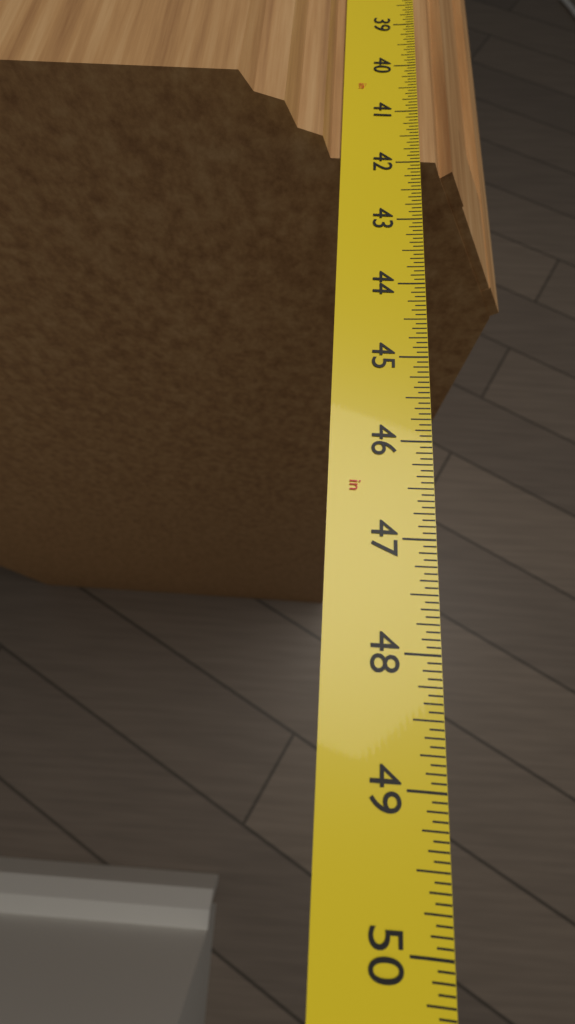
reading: 41.9375 in
